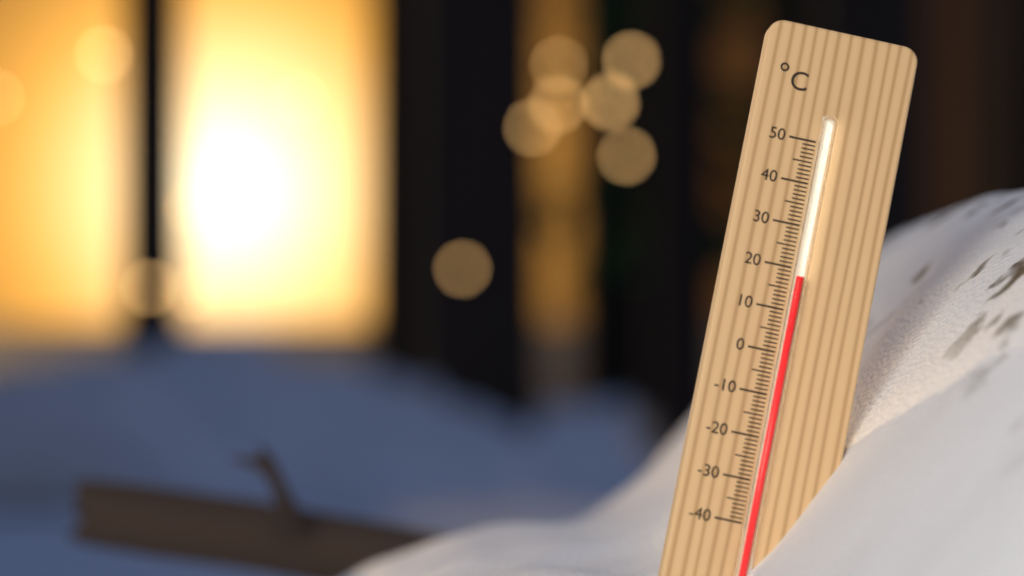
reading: 18 °C
